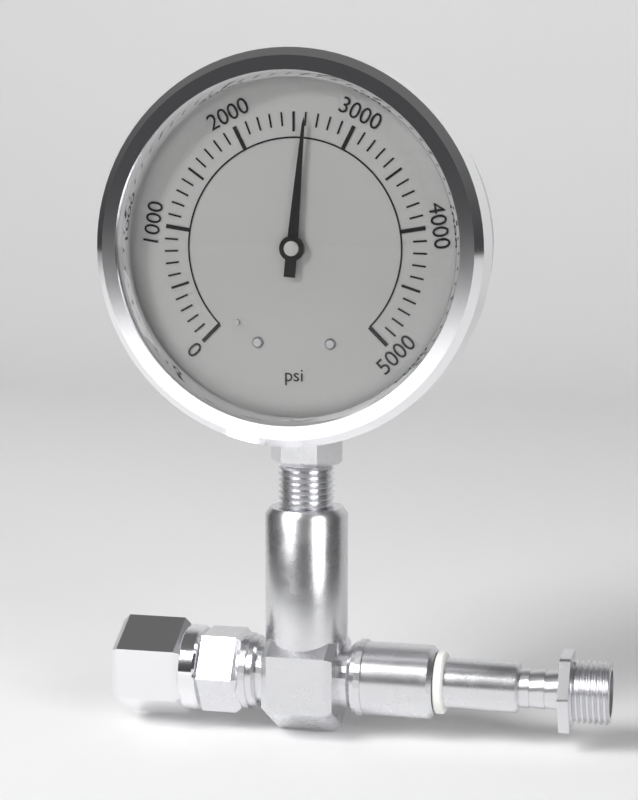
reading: 2600 psi
